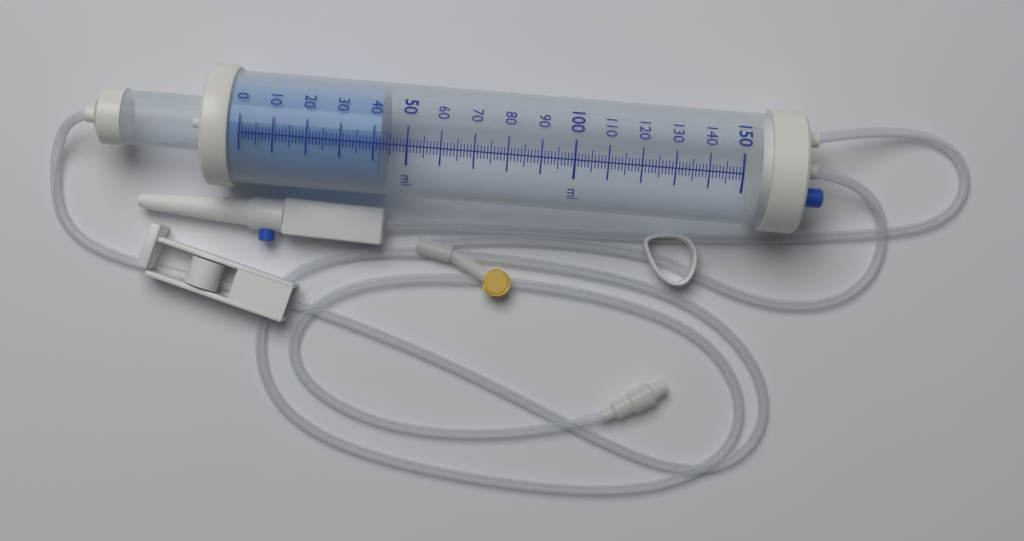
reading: 42 ml
